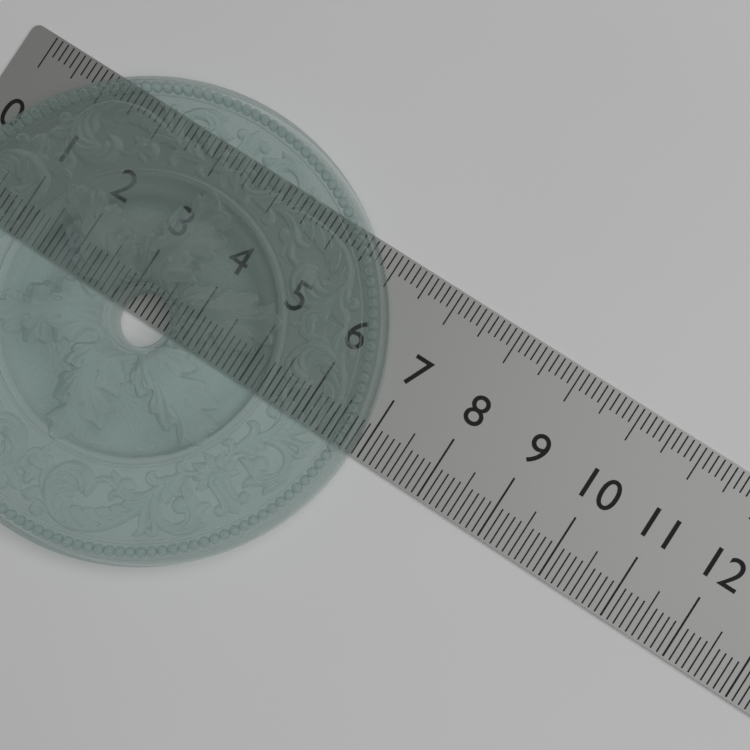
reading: 6.9 (no unit)
